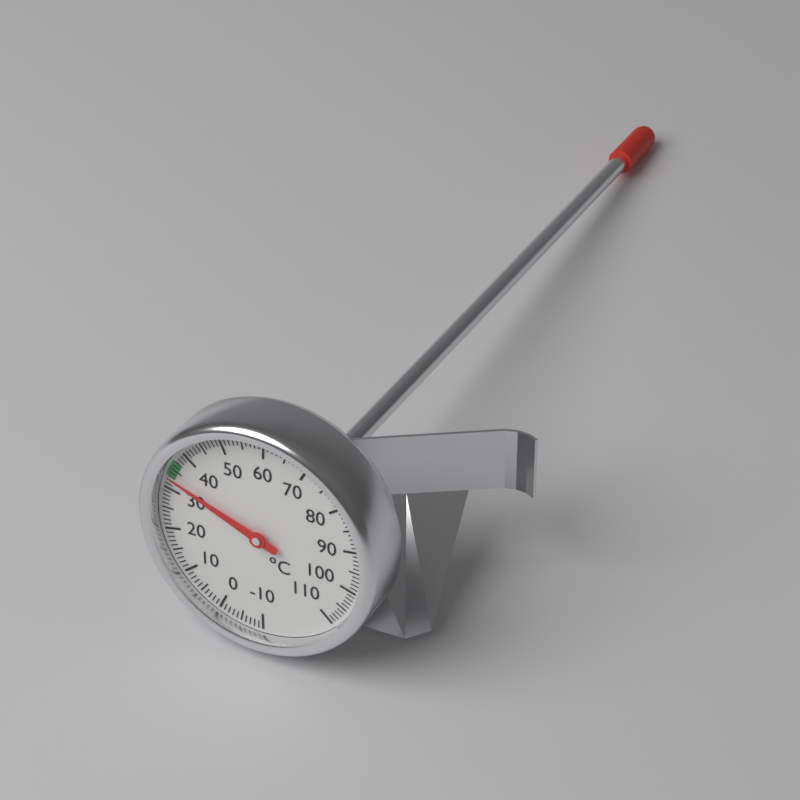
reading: 33 °C
